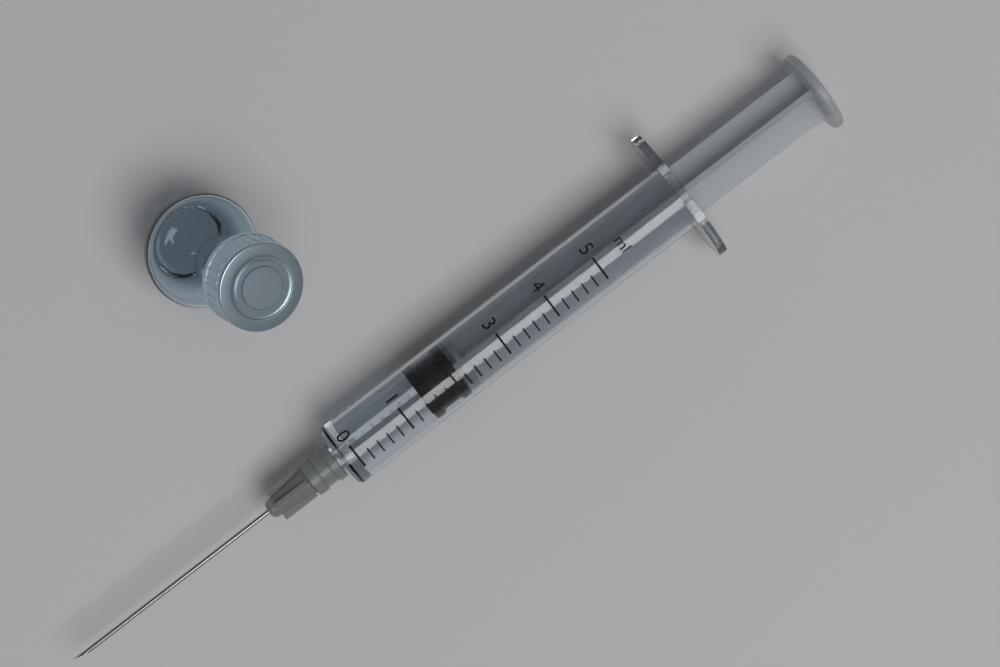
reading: 1.4 ml
